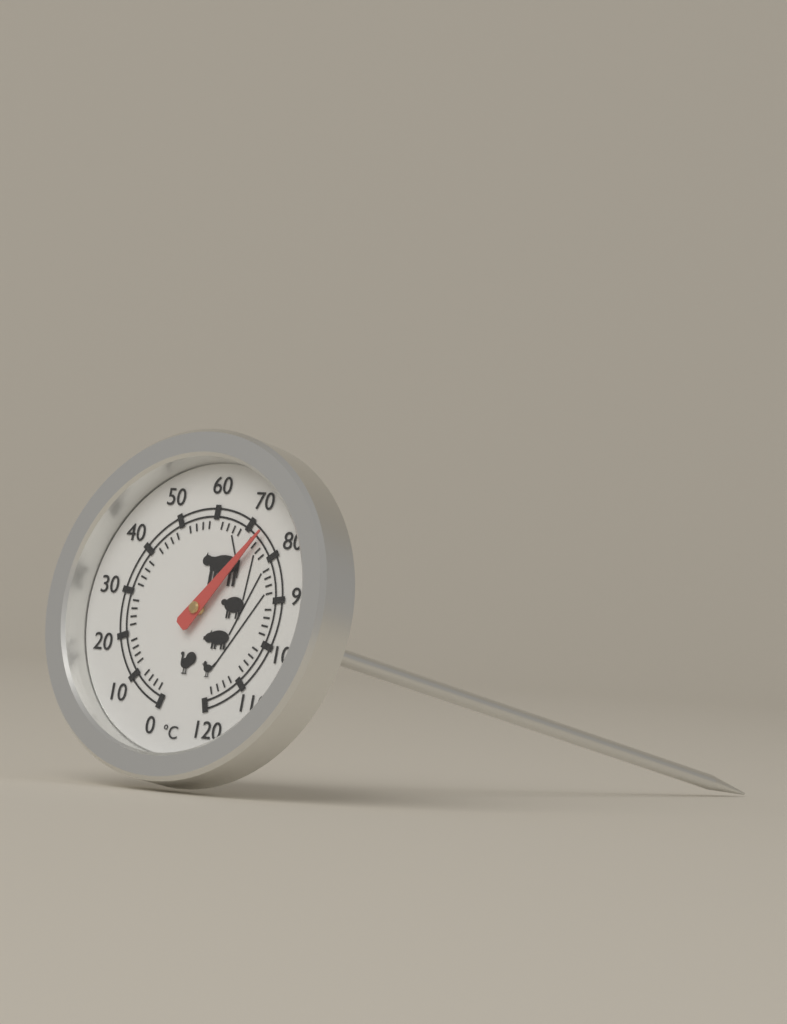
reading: 74 °C
